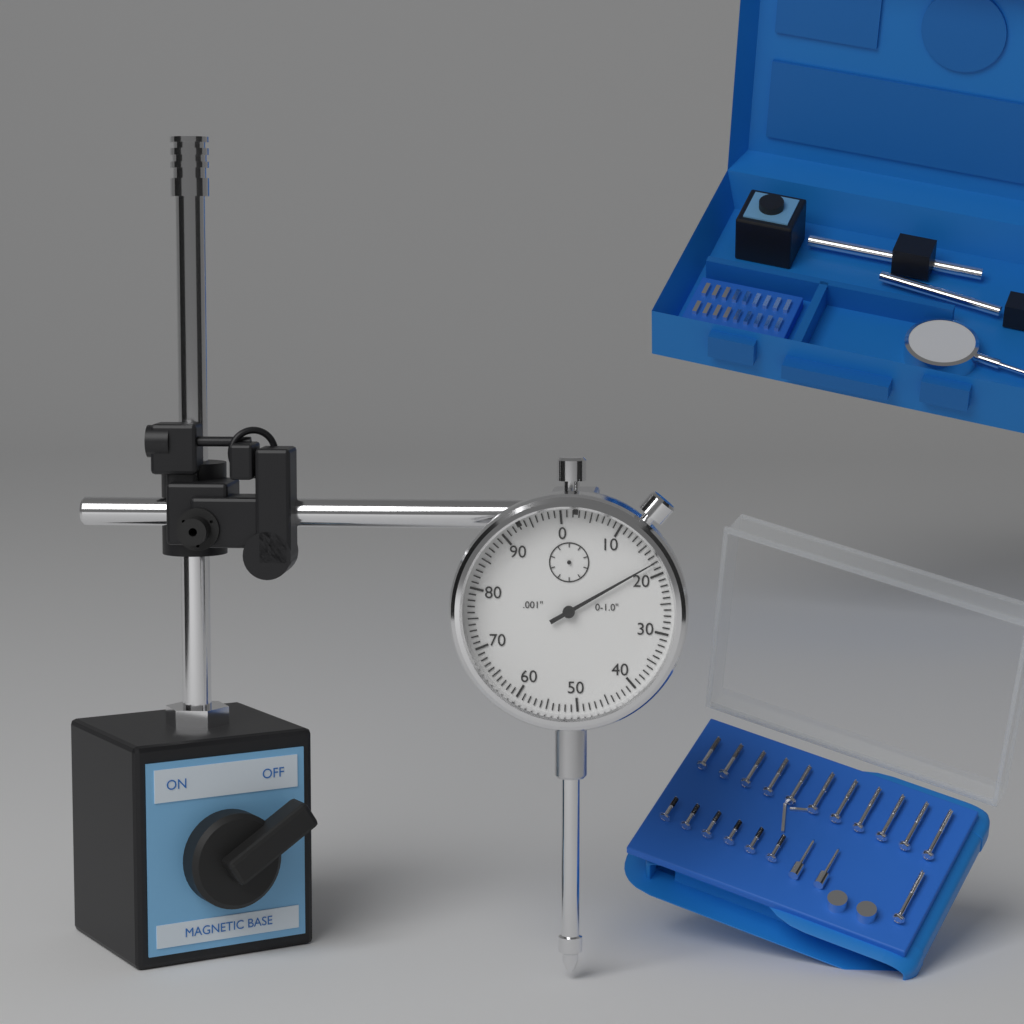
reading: 0.018 in
